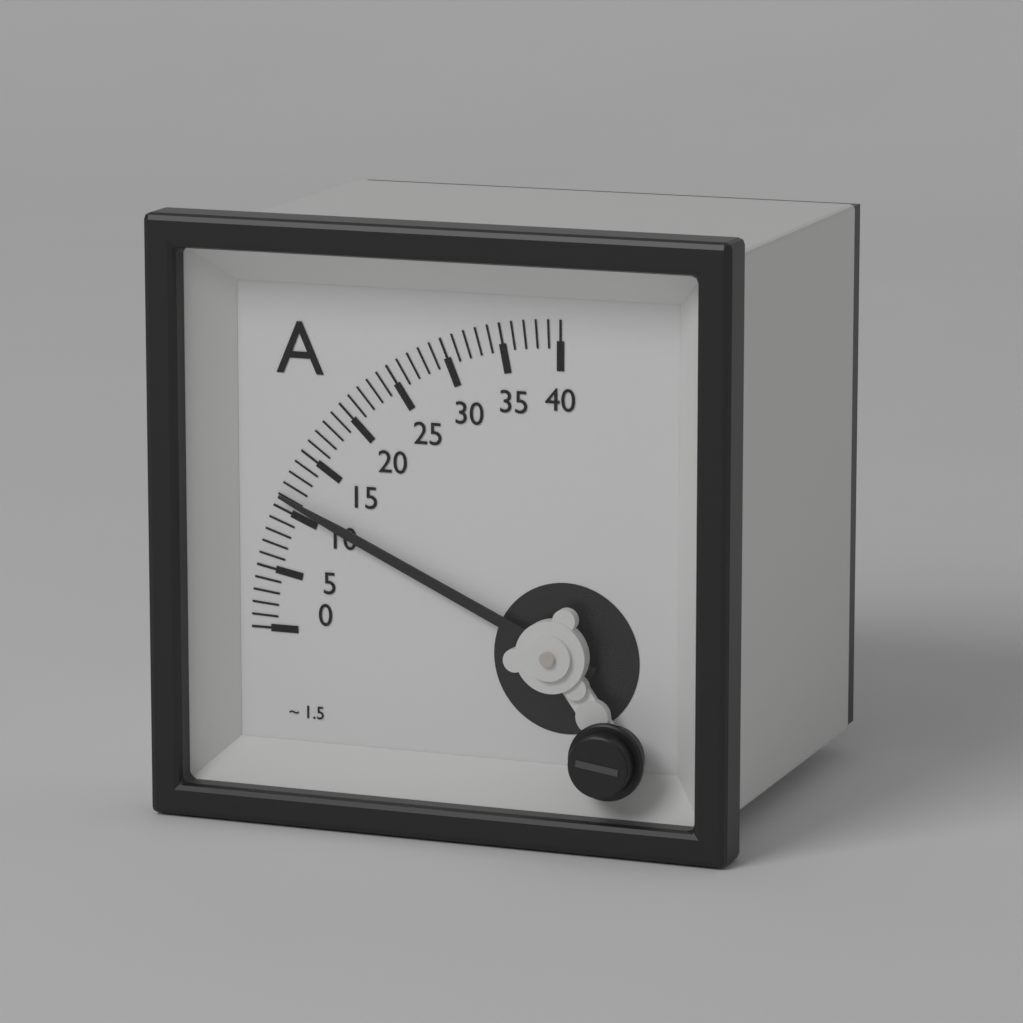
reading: 11 A
